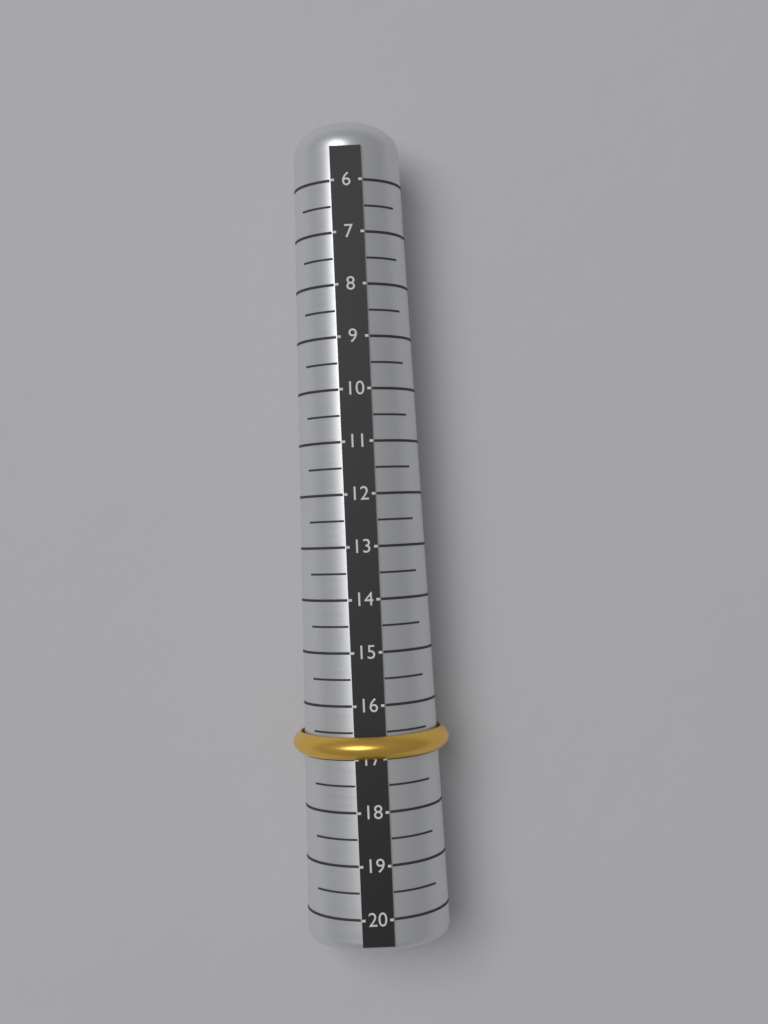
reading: 17.0 (no unit)
